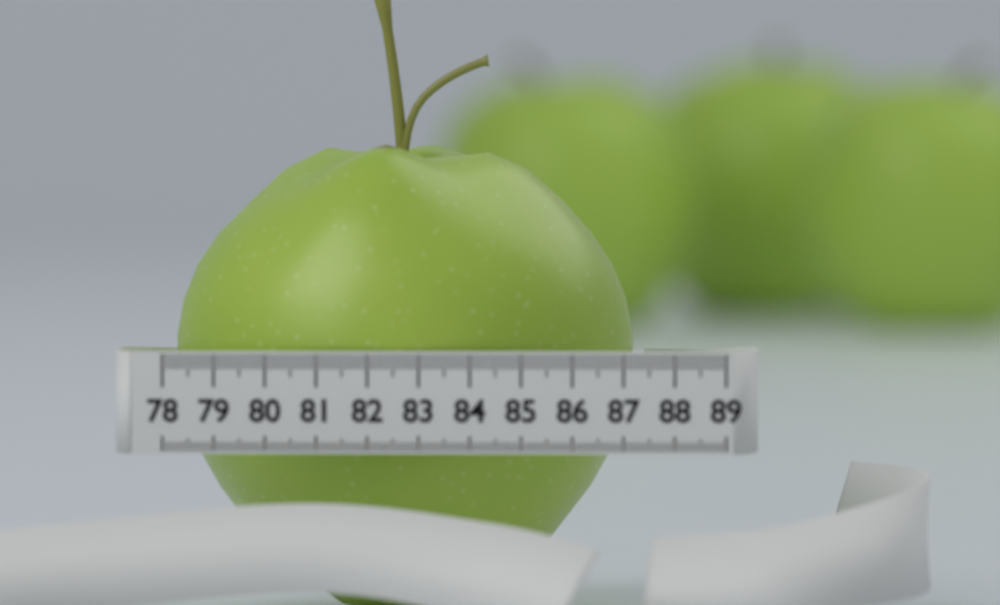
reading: 87.1 (no unit)
